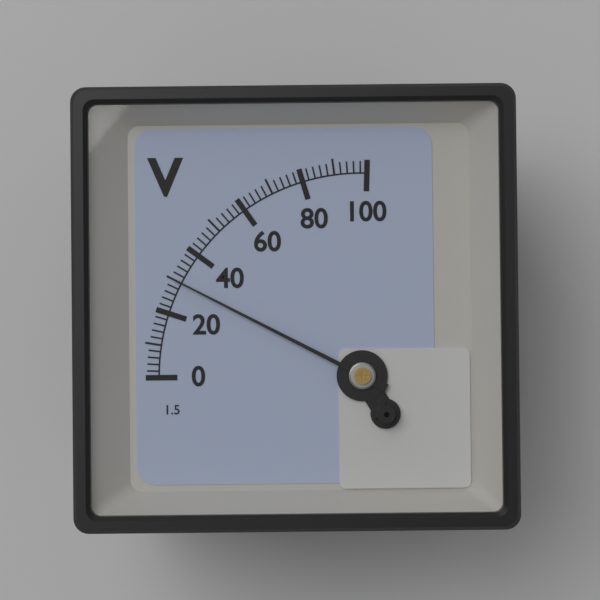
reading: 30 V
